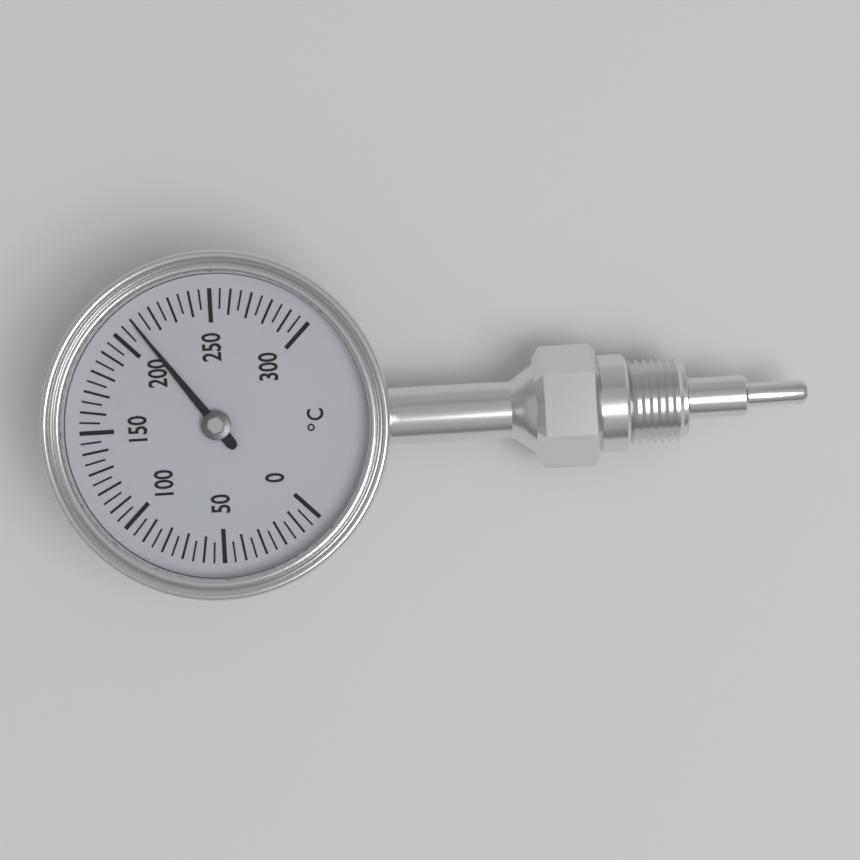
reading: 210 °C
